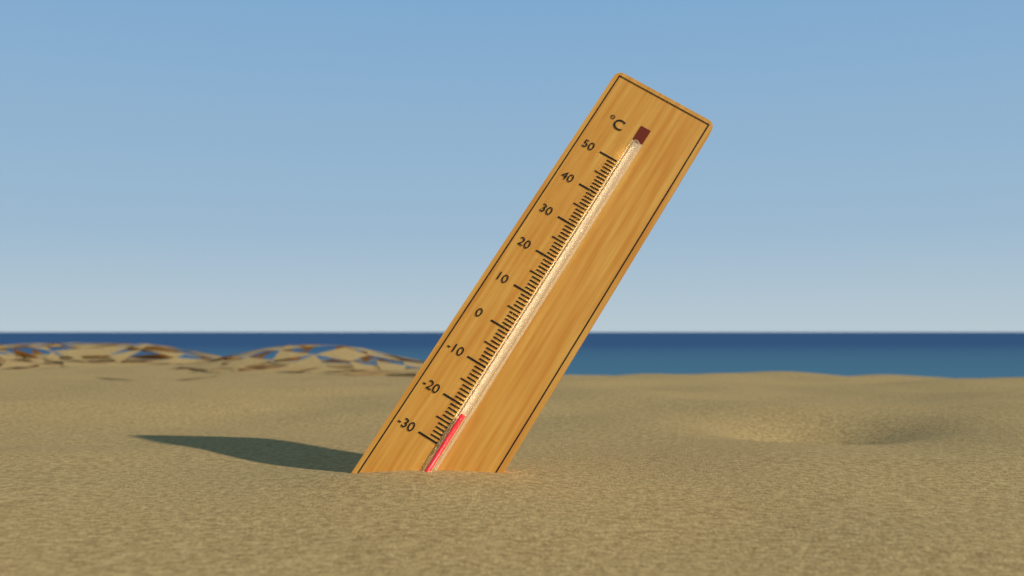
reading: -22 °C
